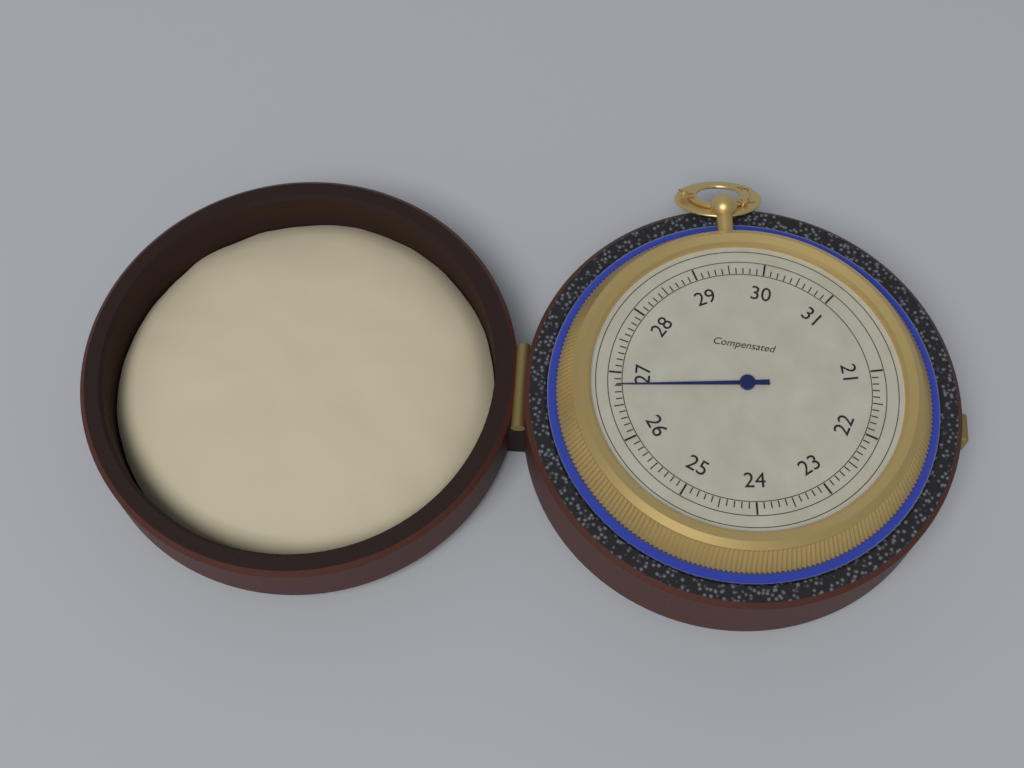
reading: 26.8 (no unit)
